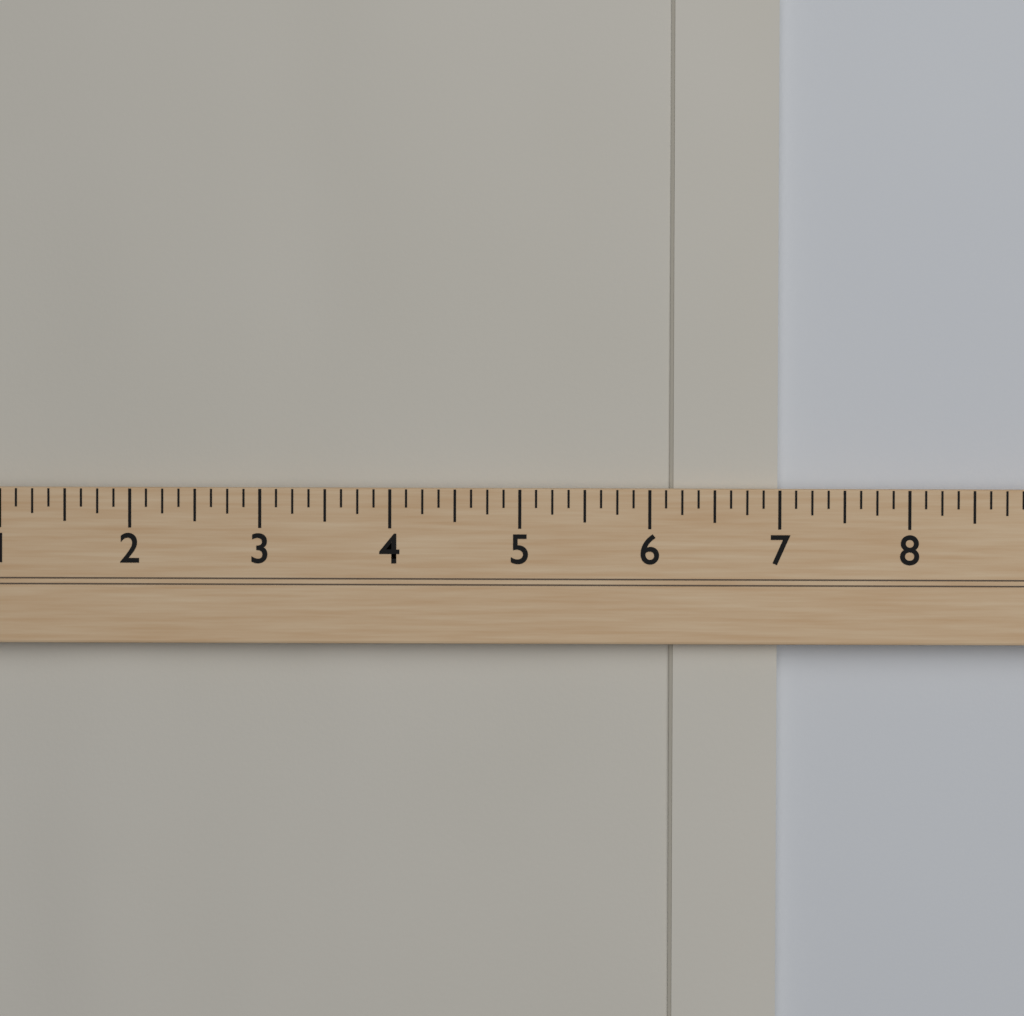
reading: 7.000 (no unit)
